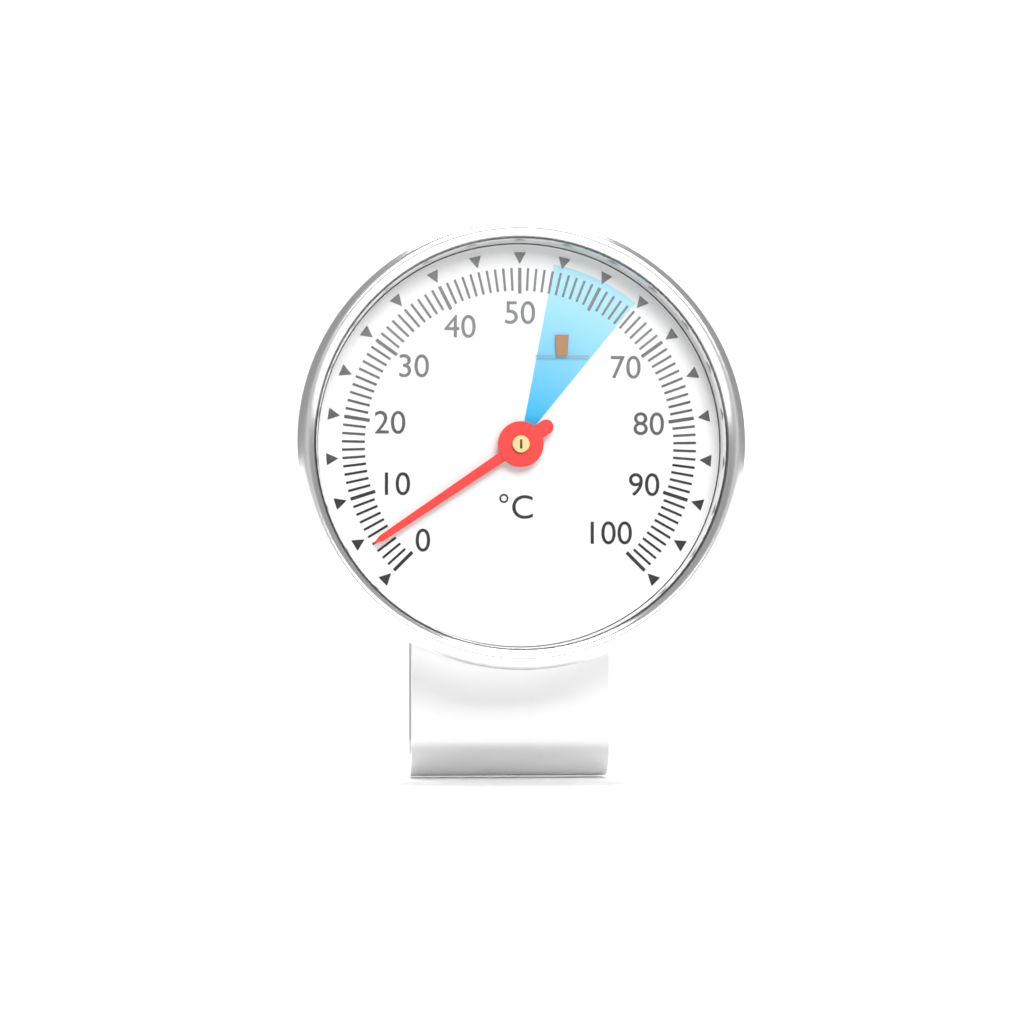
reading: 4 °C
